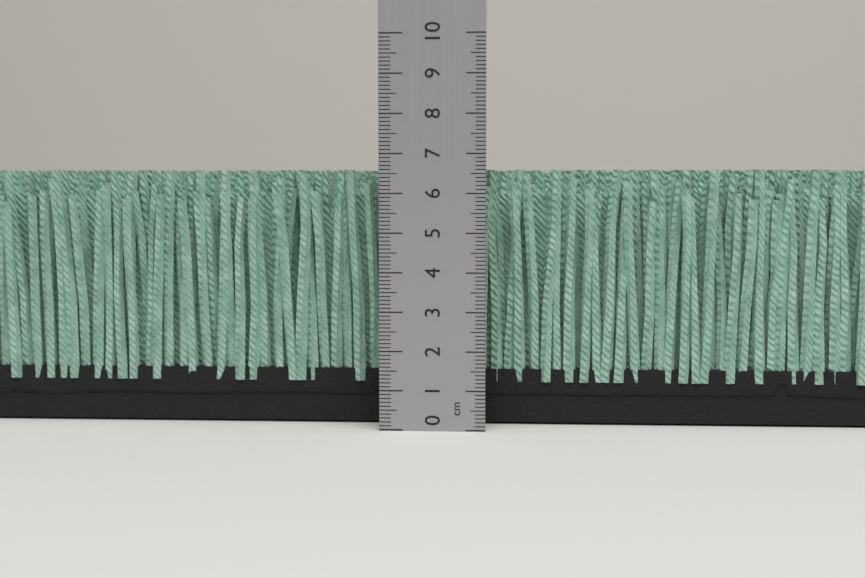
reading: 6.6 cm
